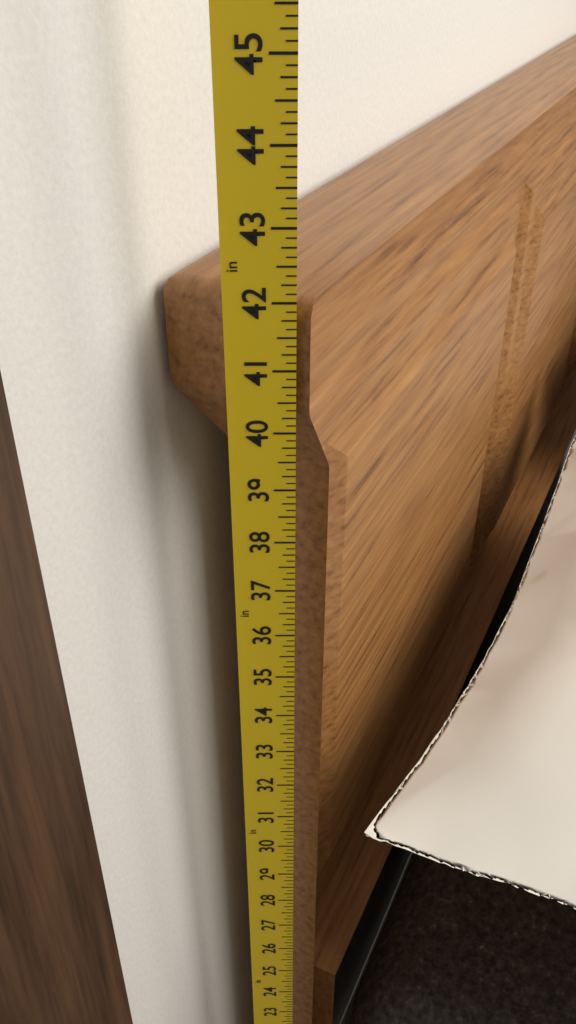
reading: 42.000 in
